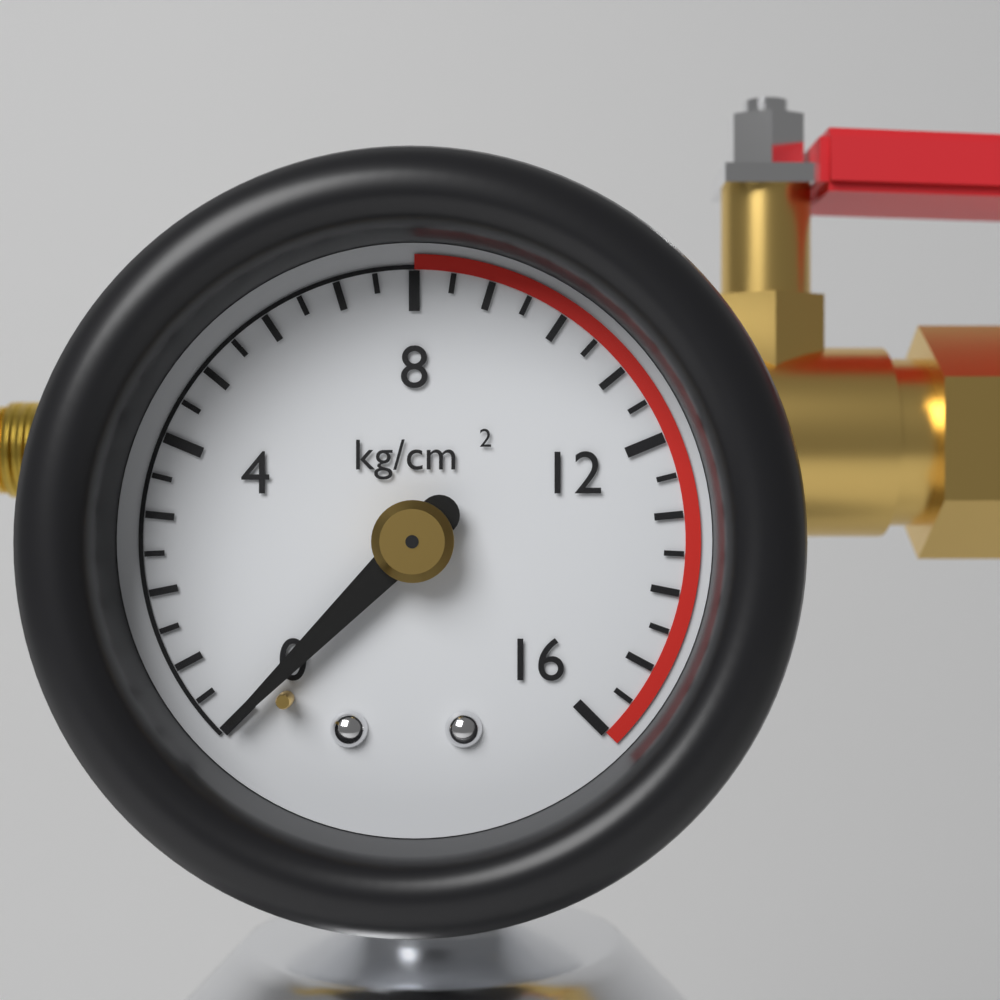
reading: 0.0 kg/cm²
